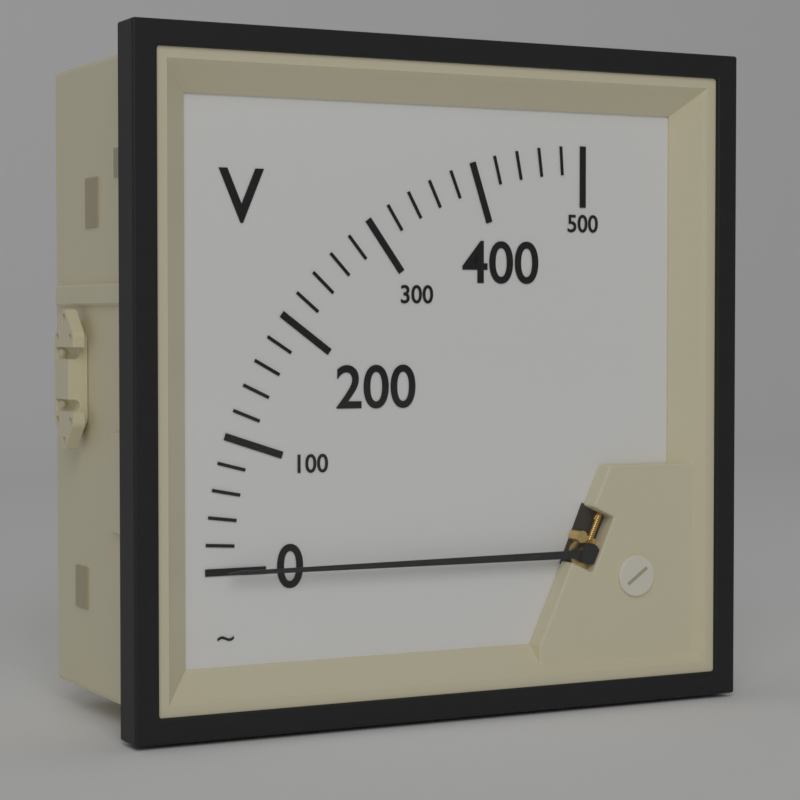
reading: 0 V
